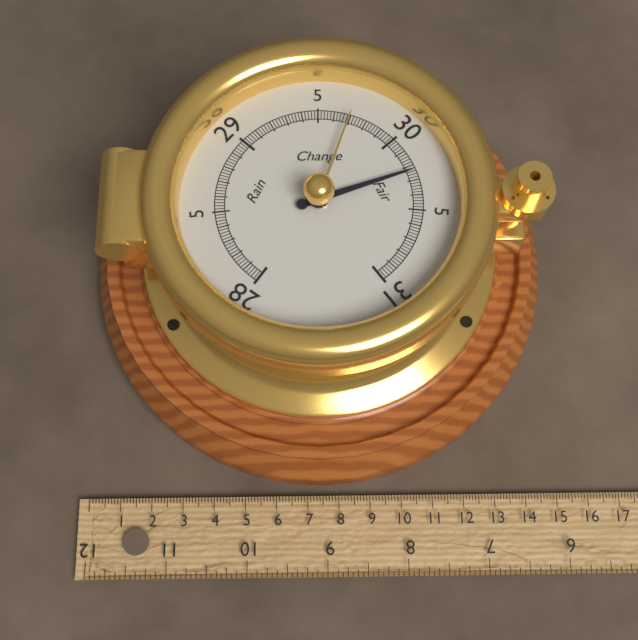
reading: 30.24 inHg
